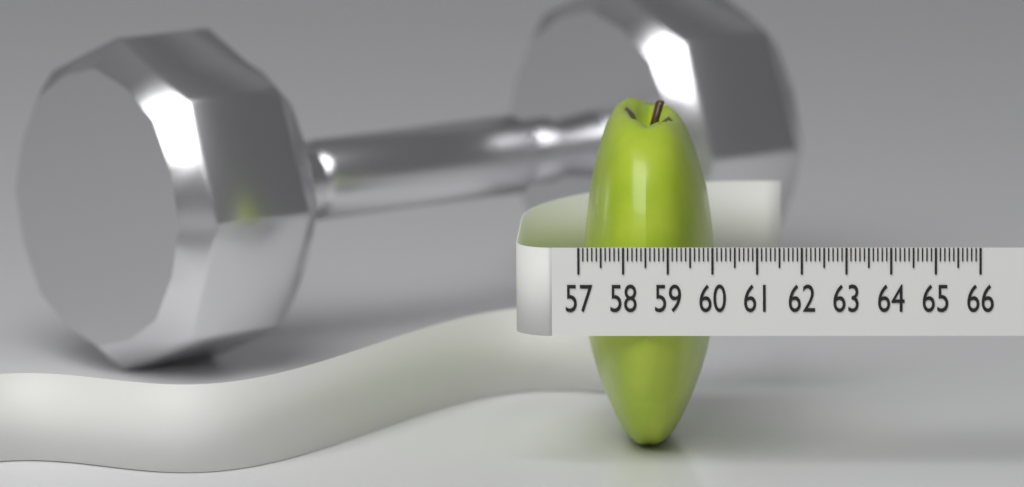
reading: 60.0 (no unit)
